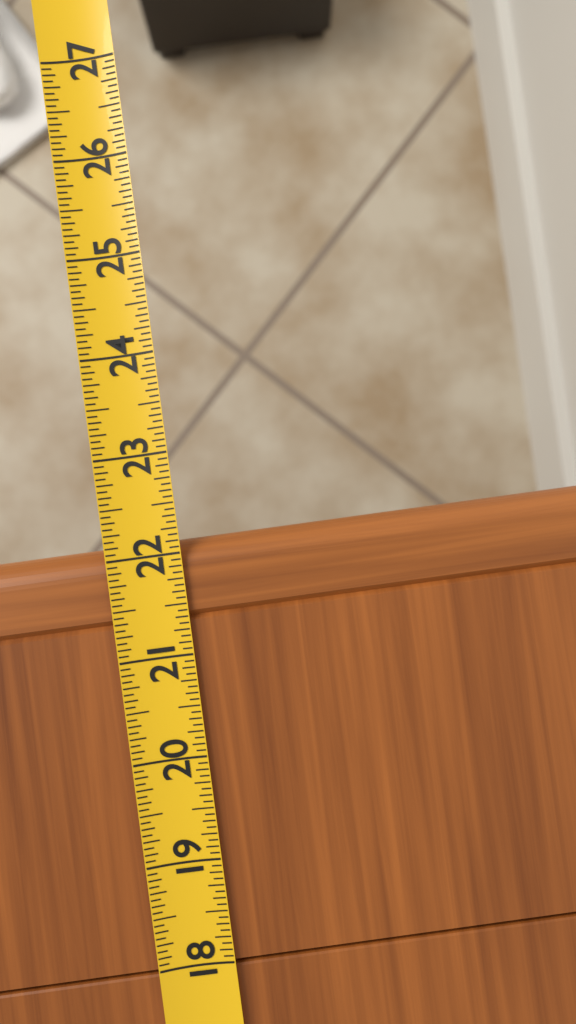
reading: 22.1250 (no unit)
